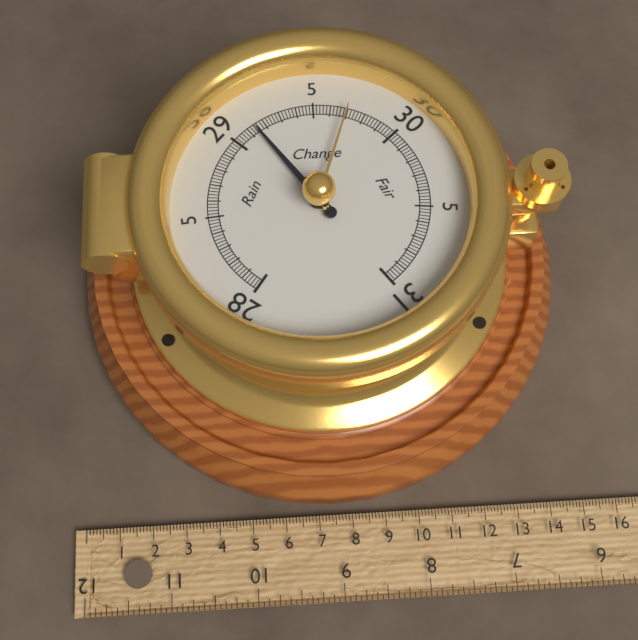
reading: 29.14 inHg
